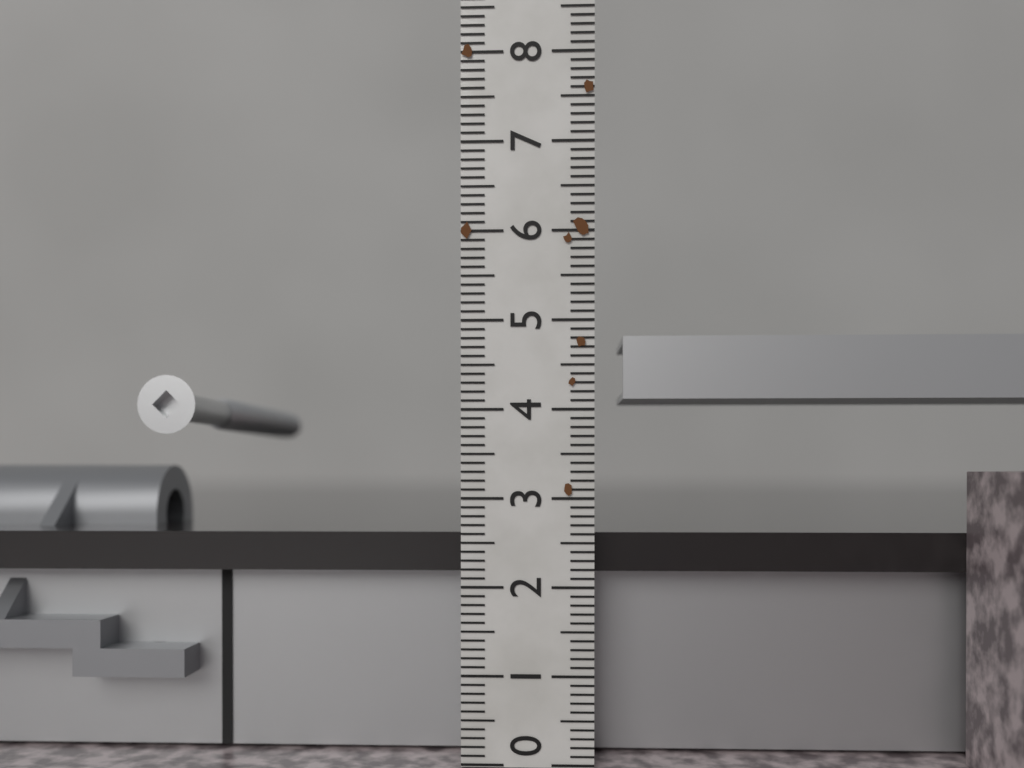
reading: 2.6 (no unit)
